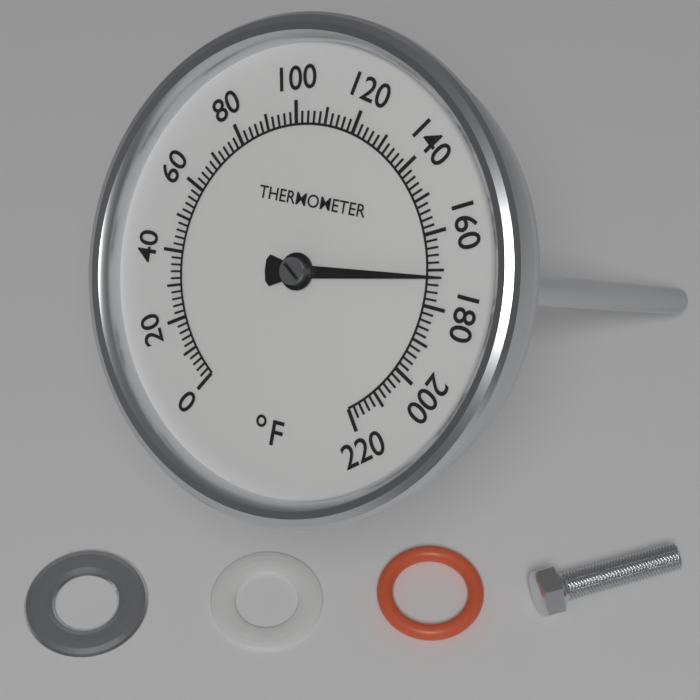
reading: 172 °F
